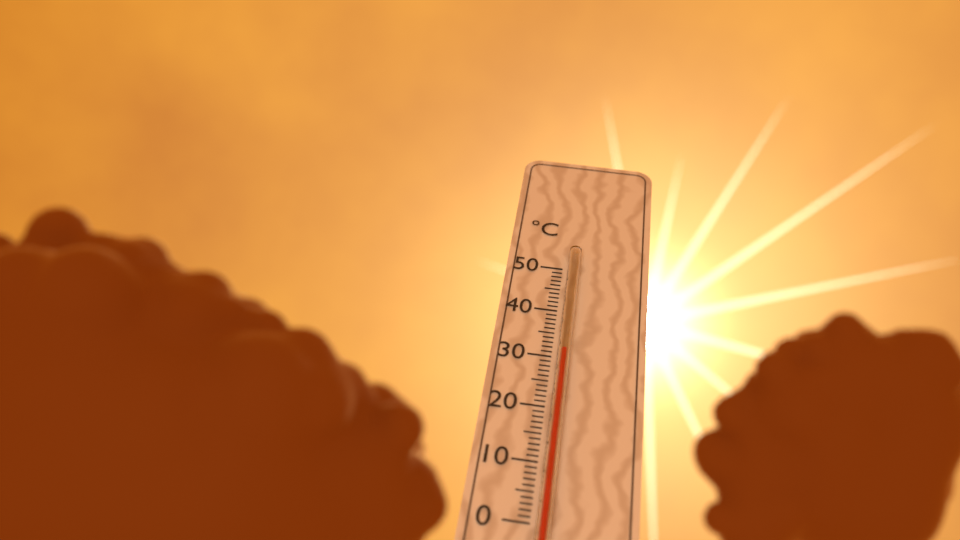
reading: 31 °C
